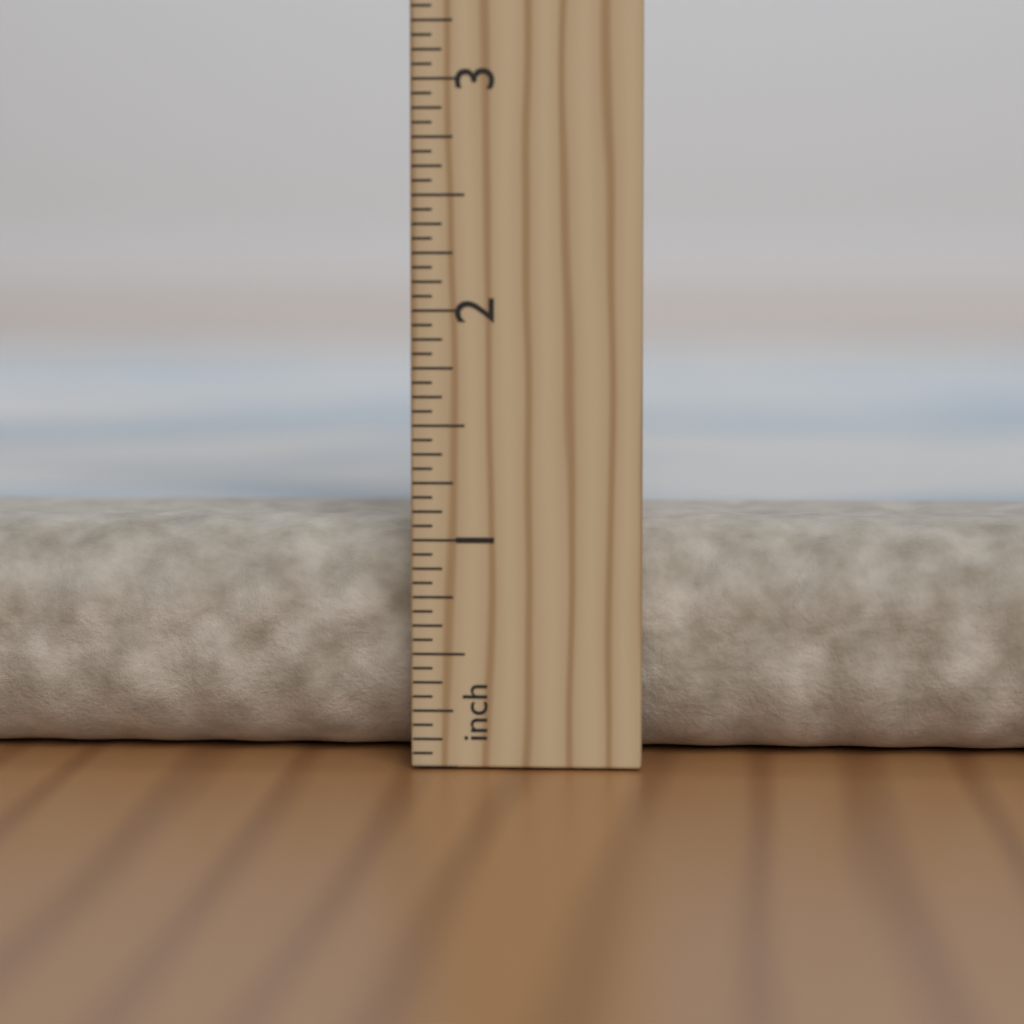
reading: 1.0625 in
